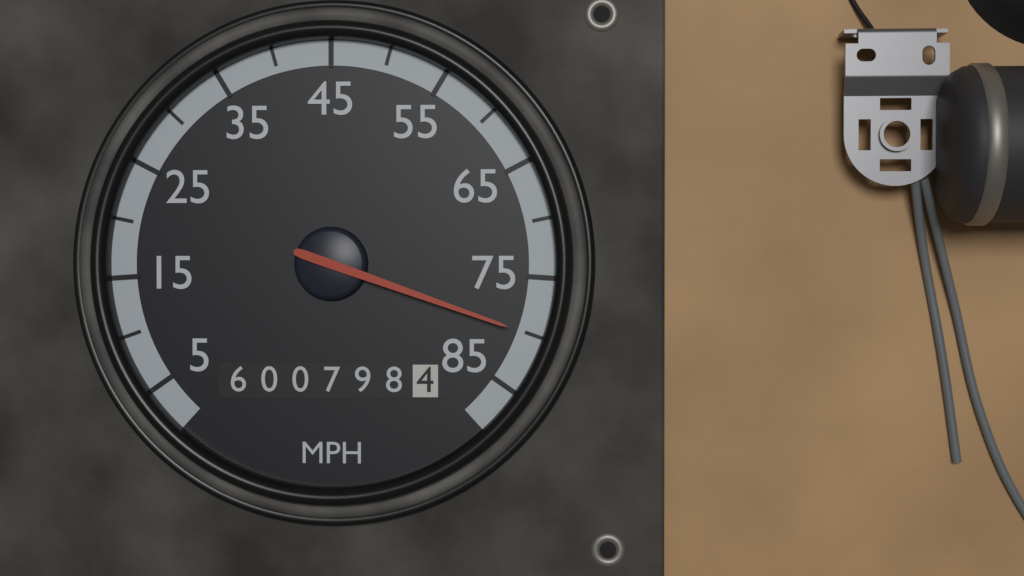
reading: 80 MPH
